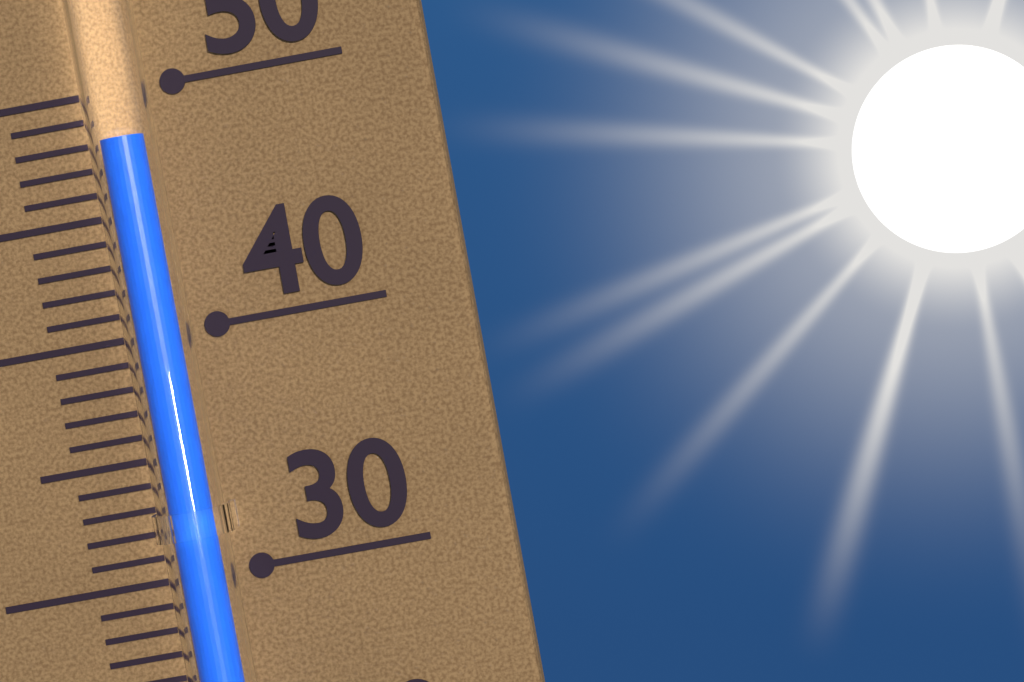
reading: 48 (no unit)
